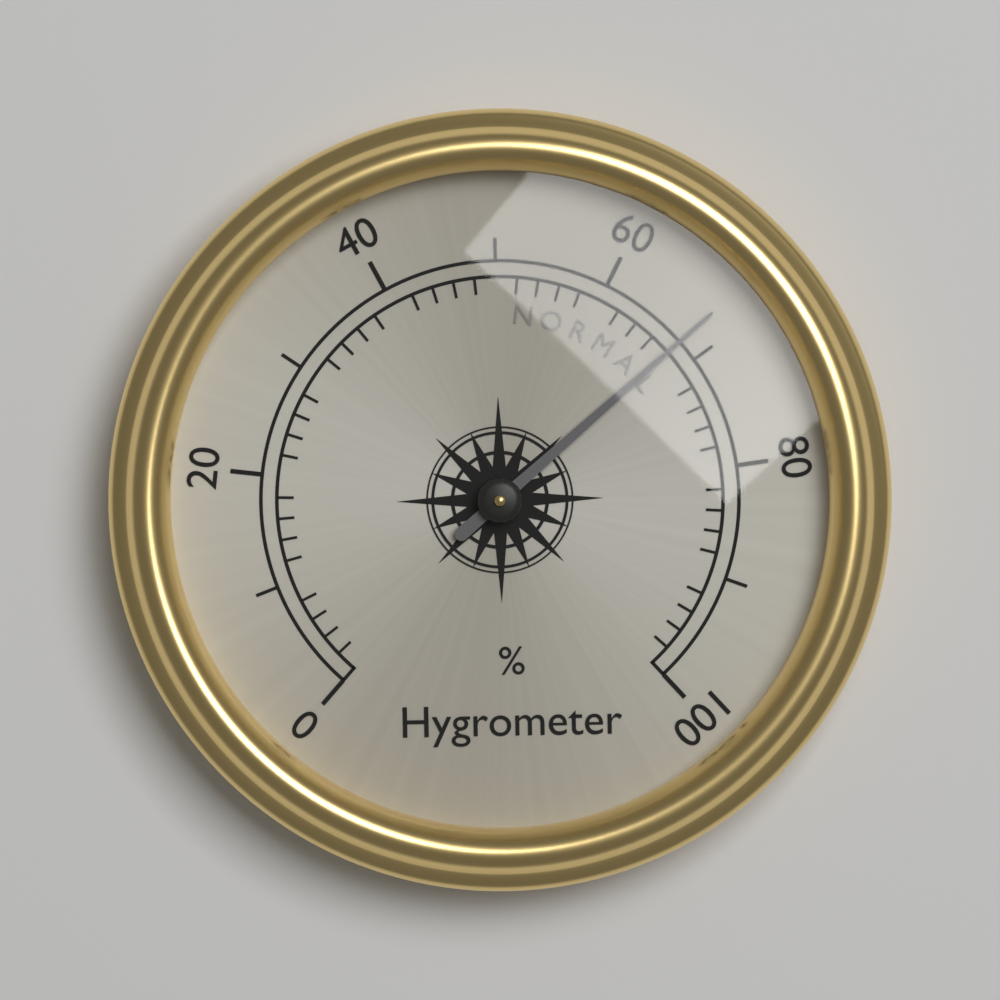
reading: 68 %
